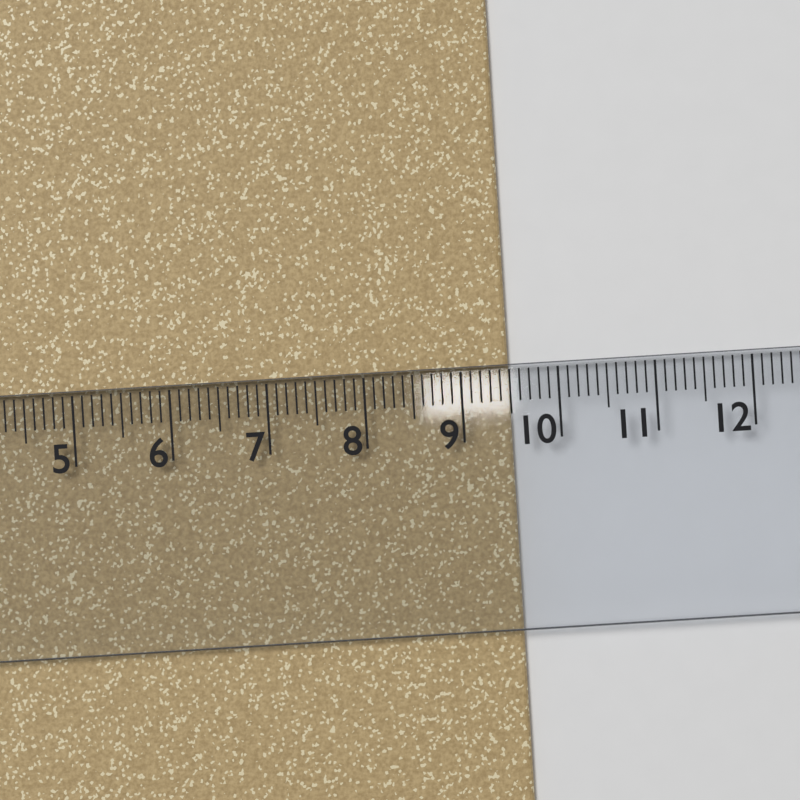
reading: 9.5 cm
